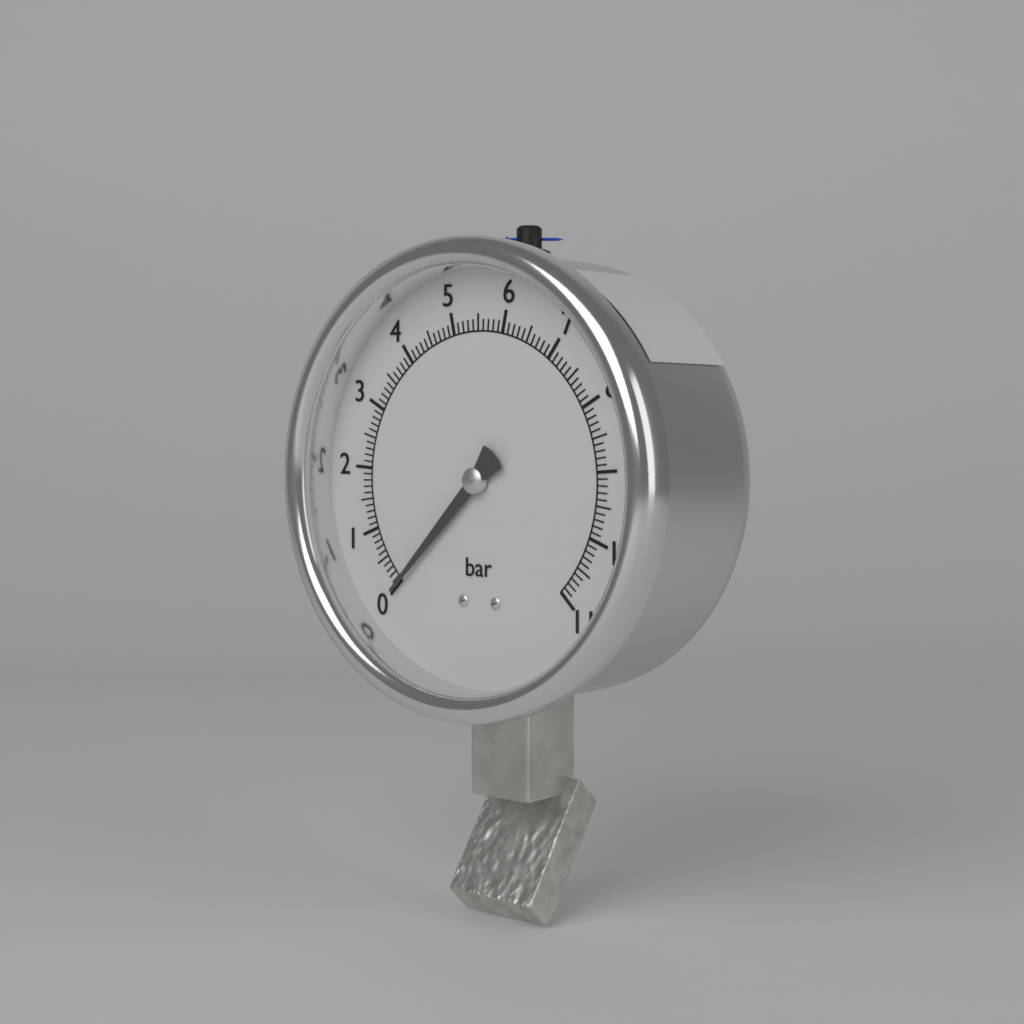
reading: 0.0 bar
